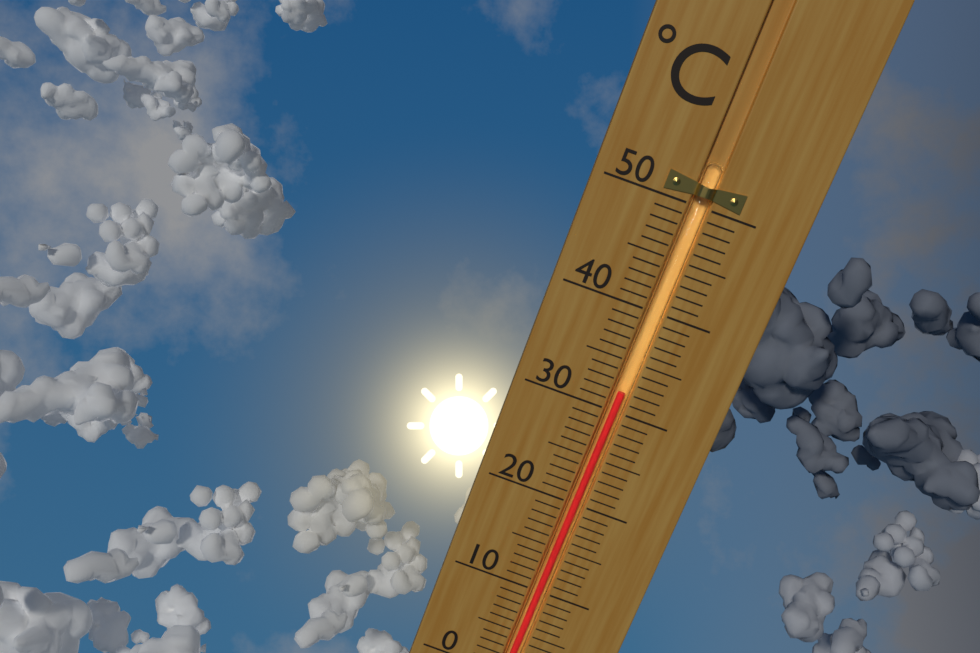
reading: 32 °C
